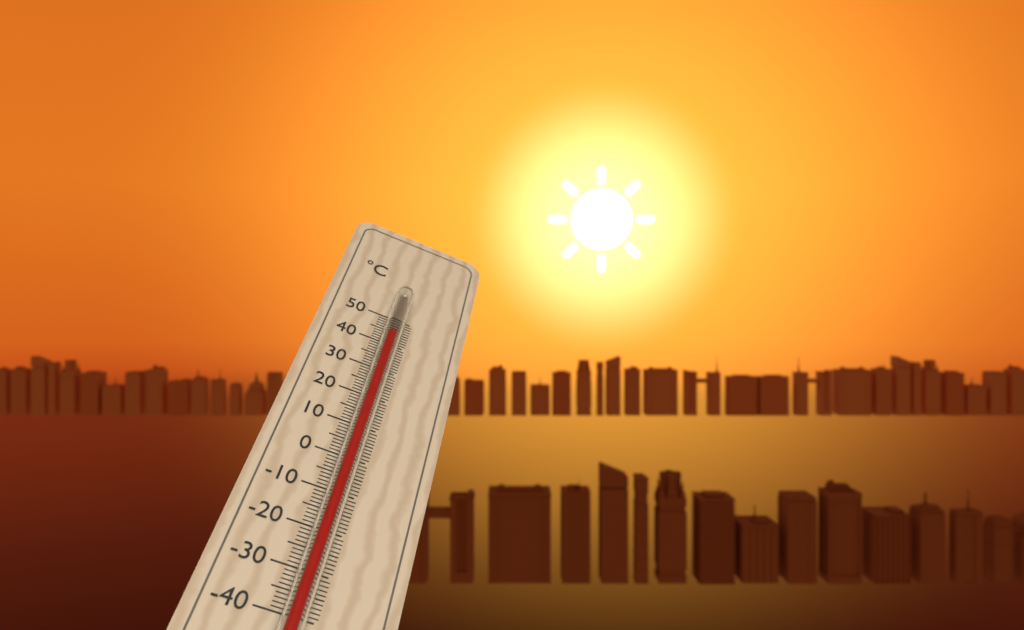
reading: 41 °C
